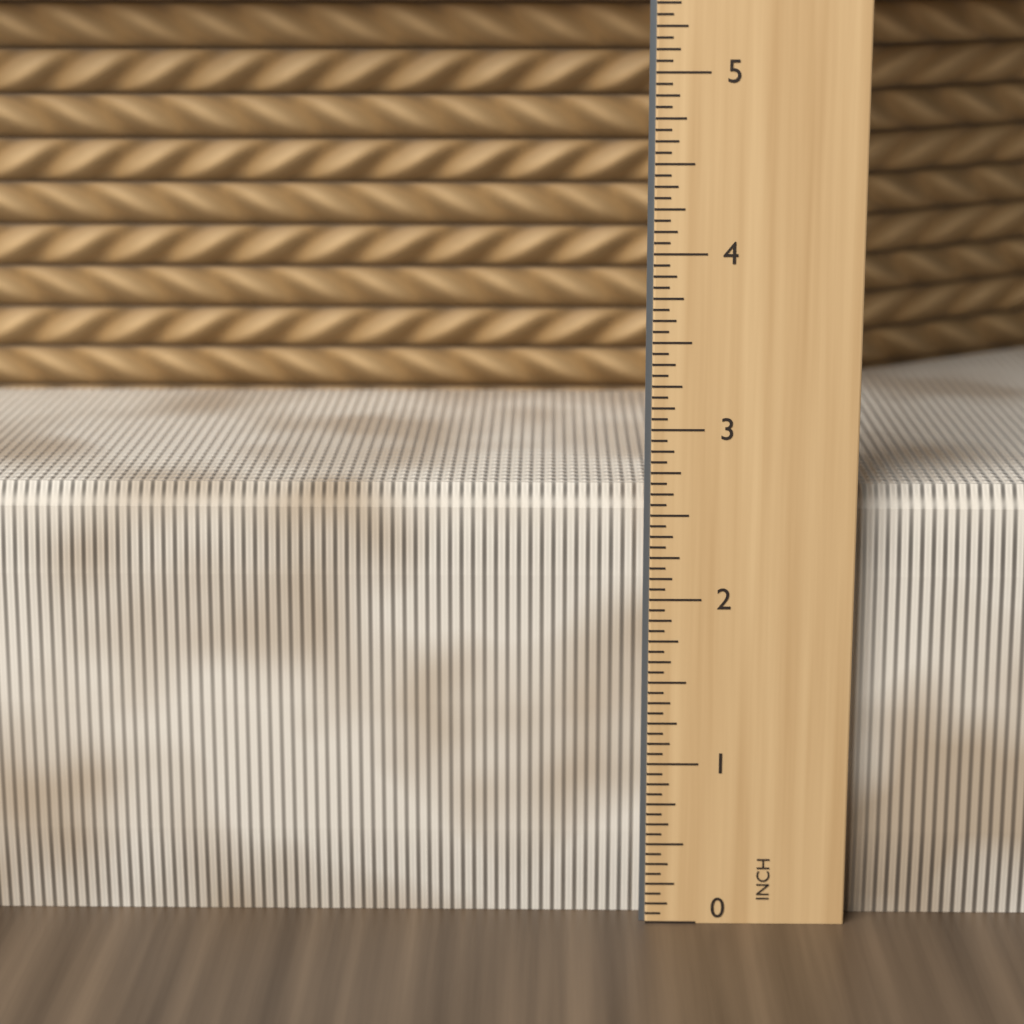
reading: 2.6250 in
